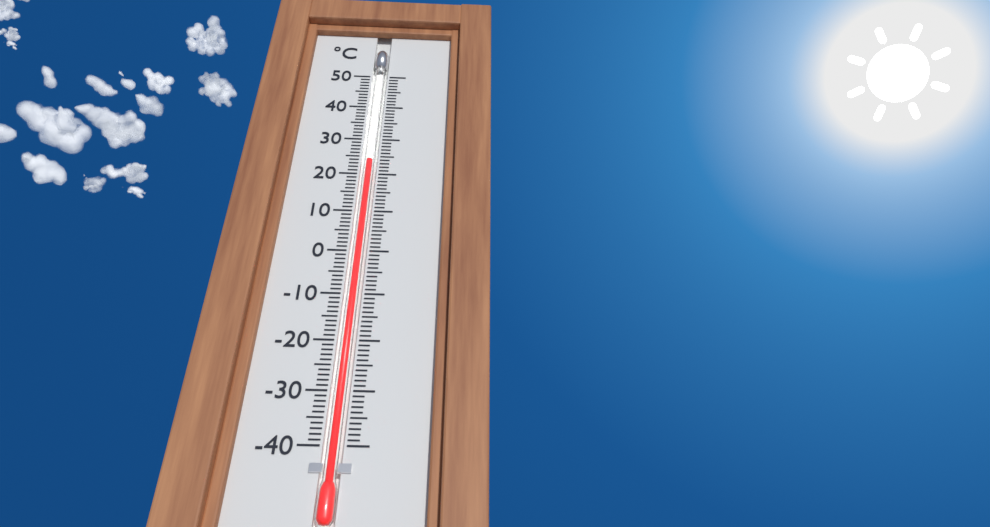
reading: 24 °C
